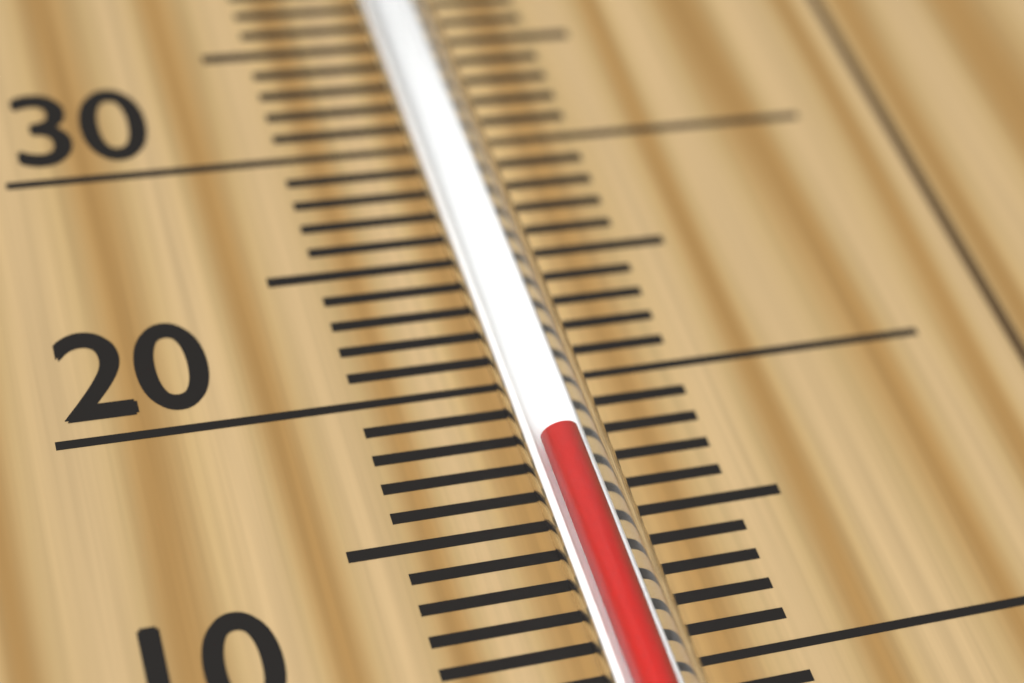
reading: 17 °C
